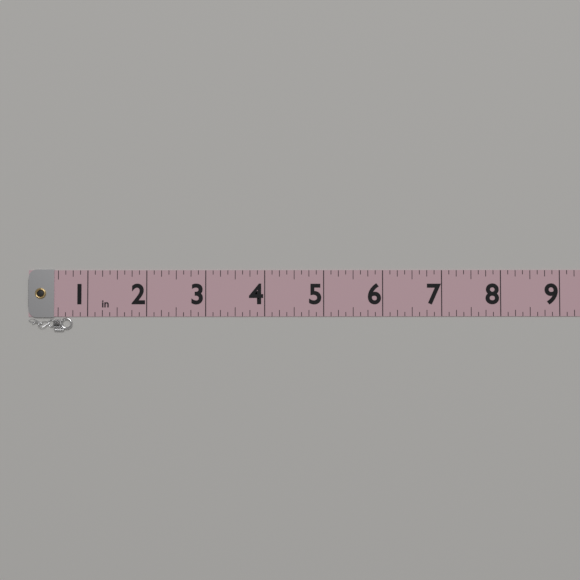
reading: 0.750 in
